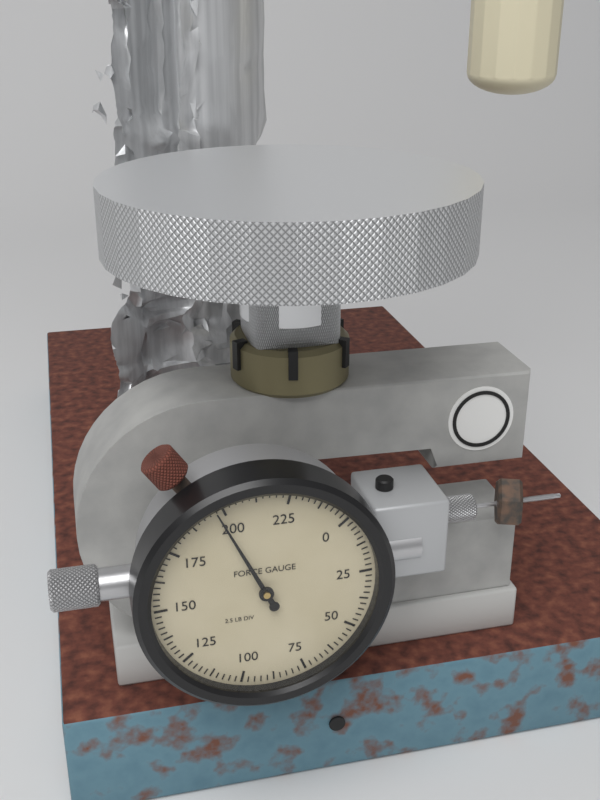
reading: 197.5 lb
